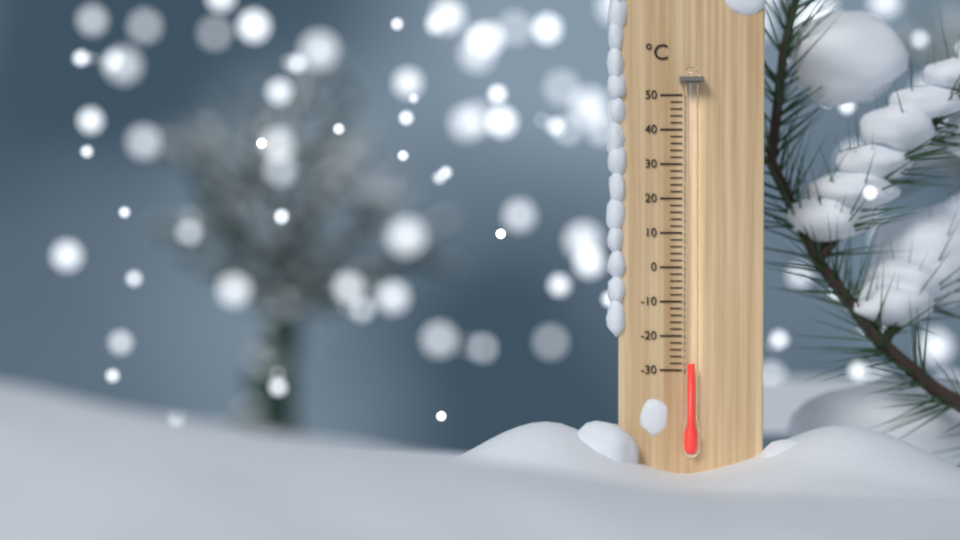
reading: -28 °C
